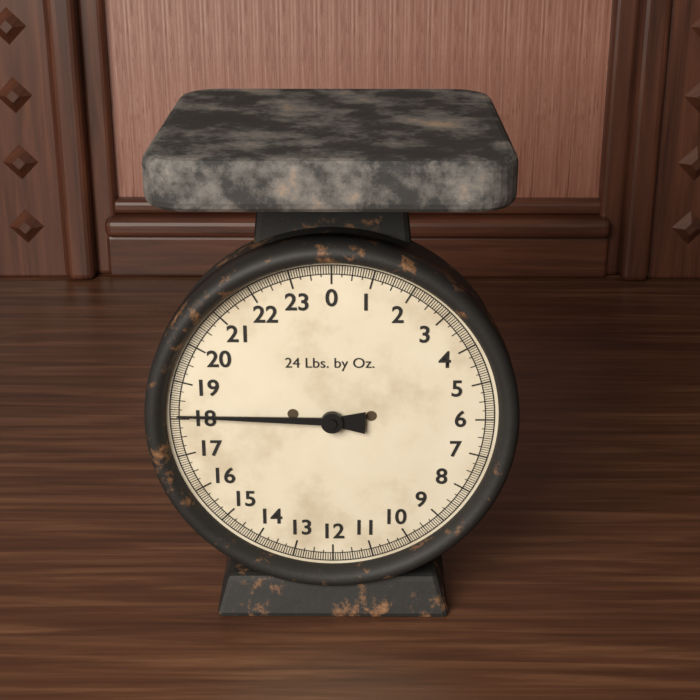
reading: 18.1250 lb
